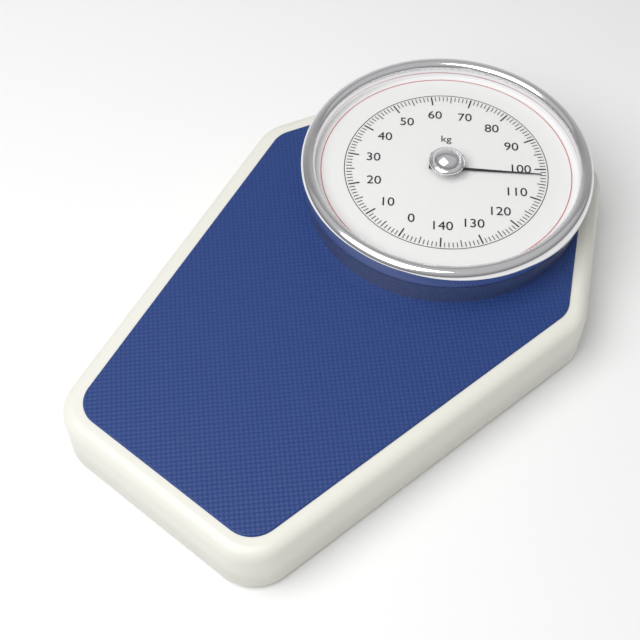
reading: 102 kg
